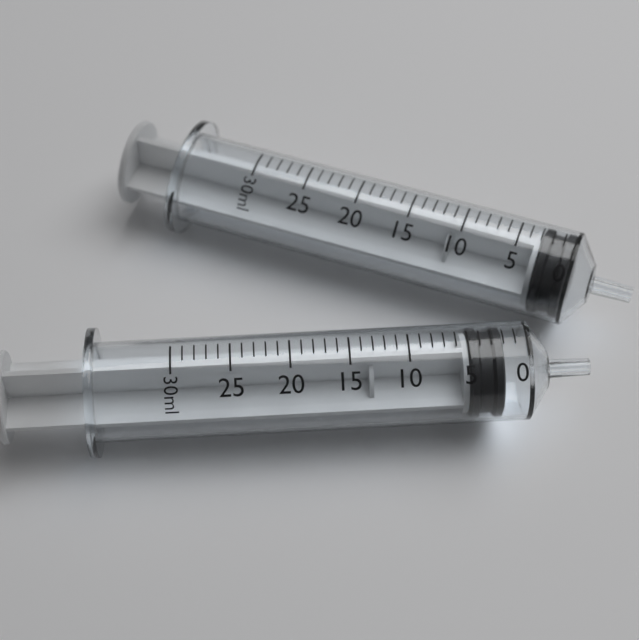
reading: 2 ml
